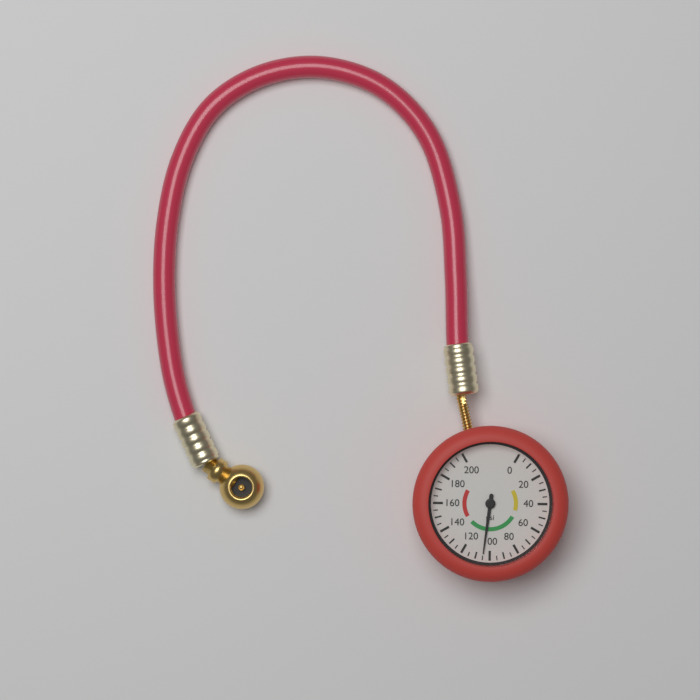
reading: 105 psi
